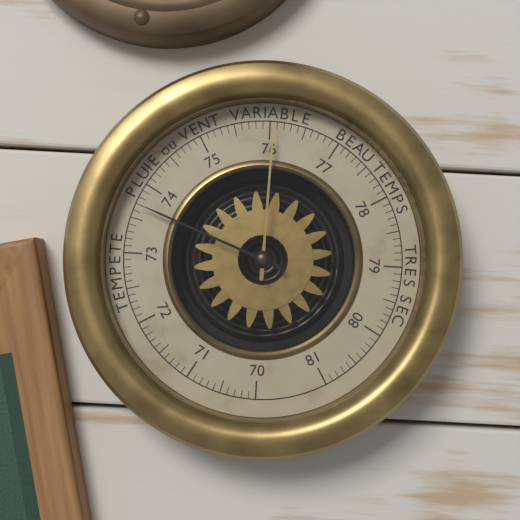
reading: 73.7 (no unit)
